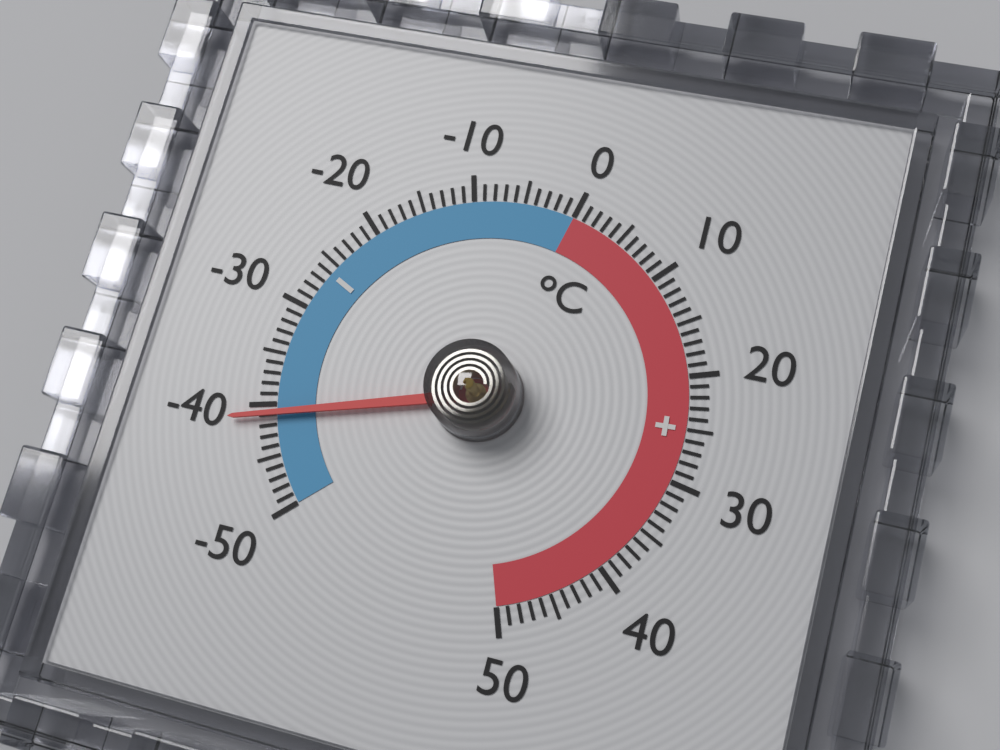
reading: -41 °C
